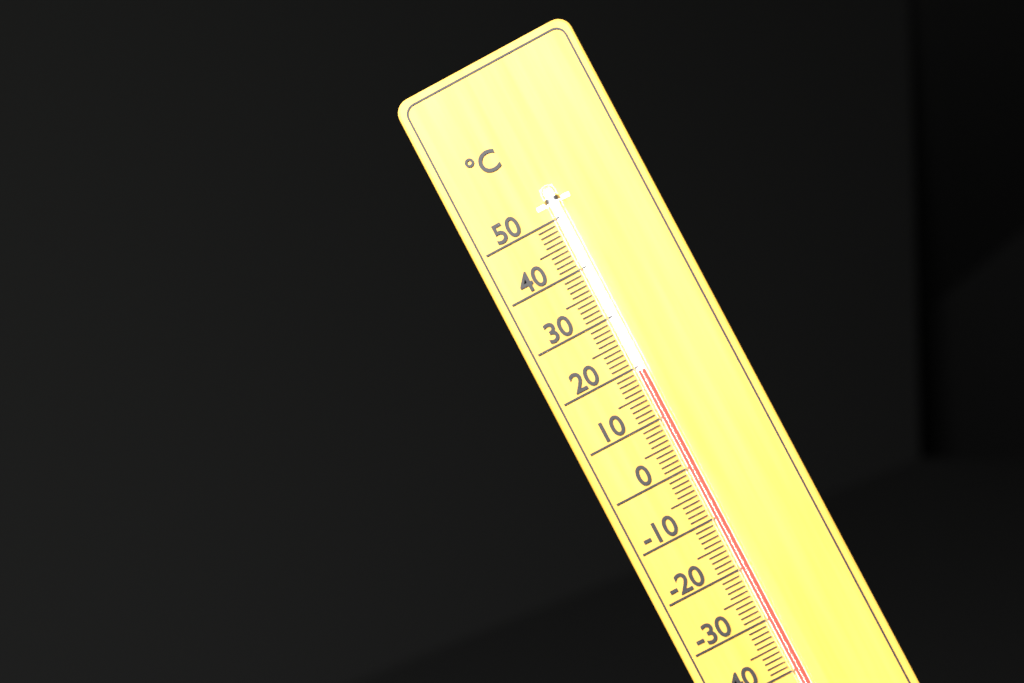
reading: 19 °C
